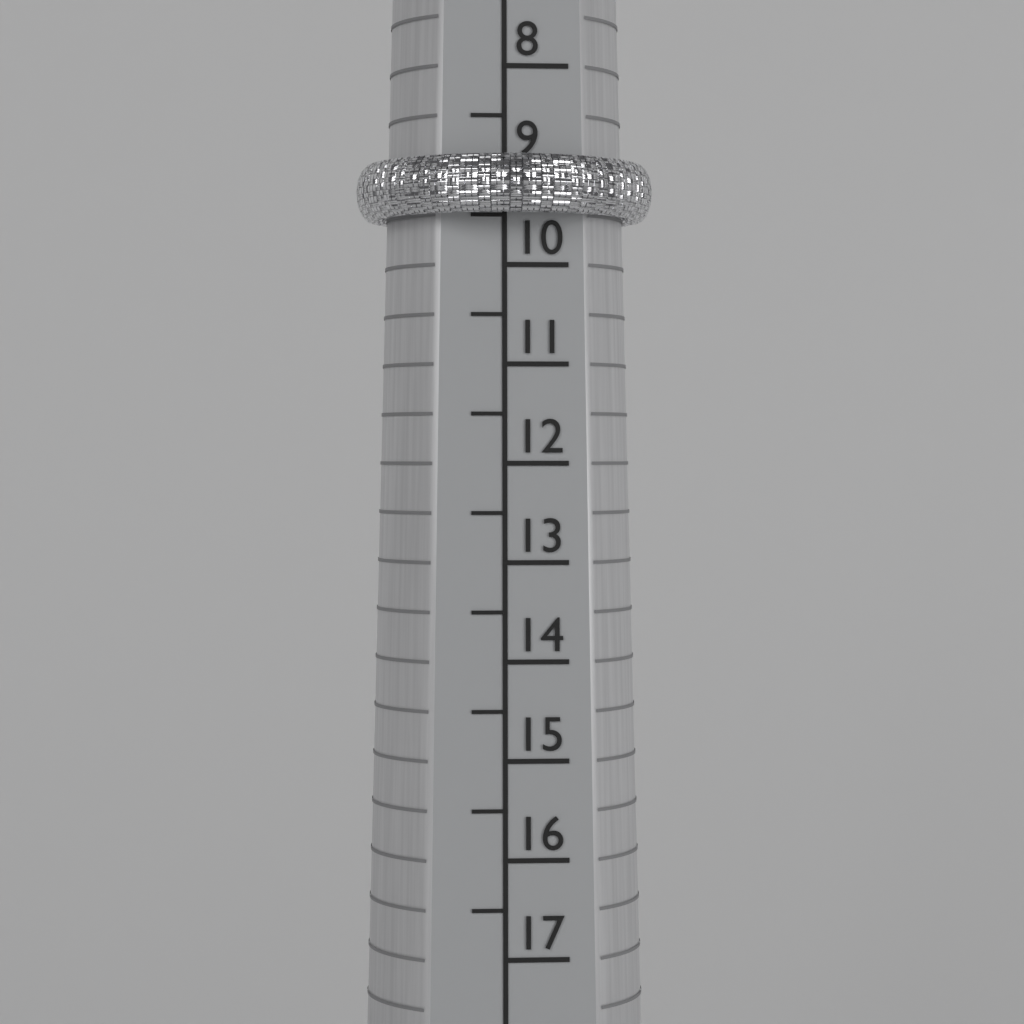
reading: 9.5 (no unit)
